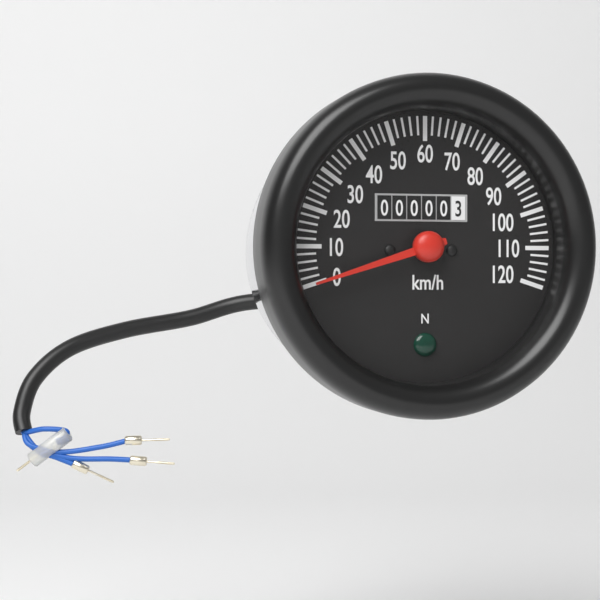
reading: 0 km/h
